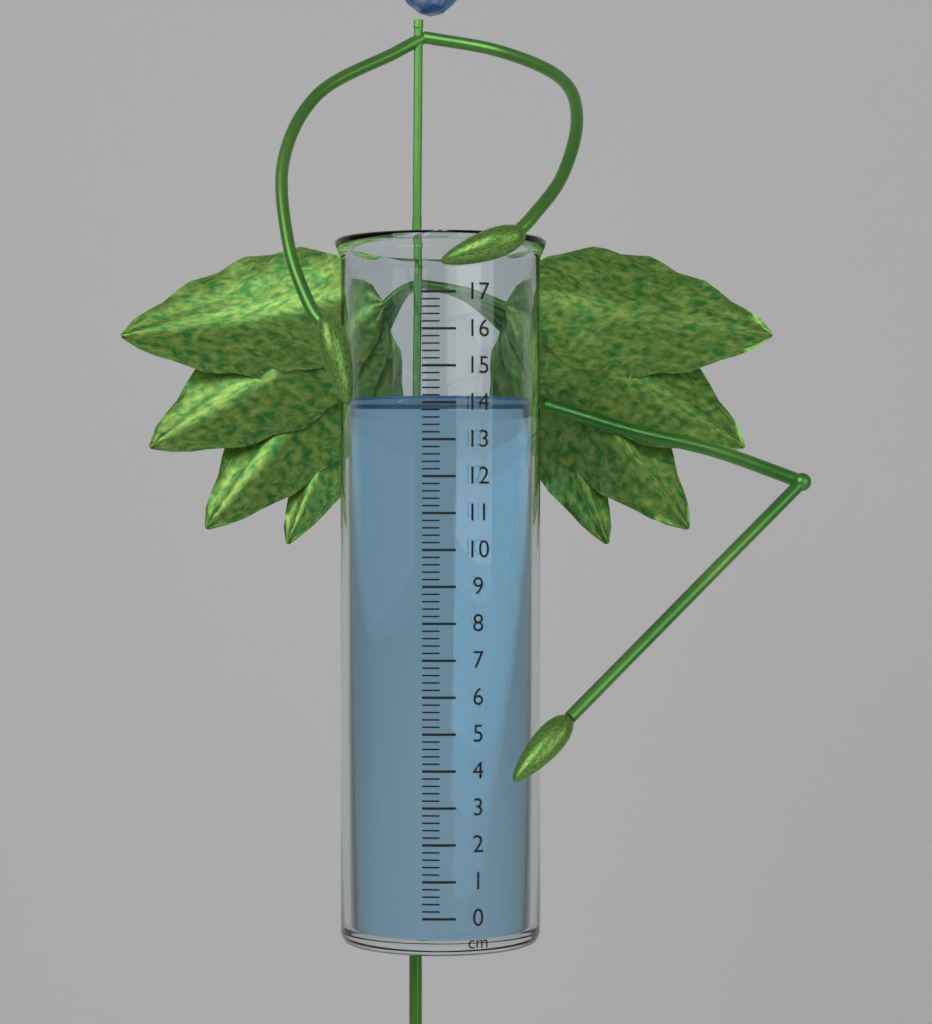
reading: 14.2 cm
